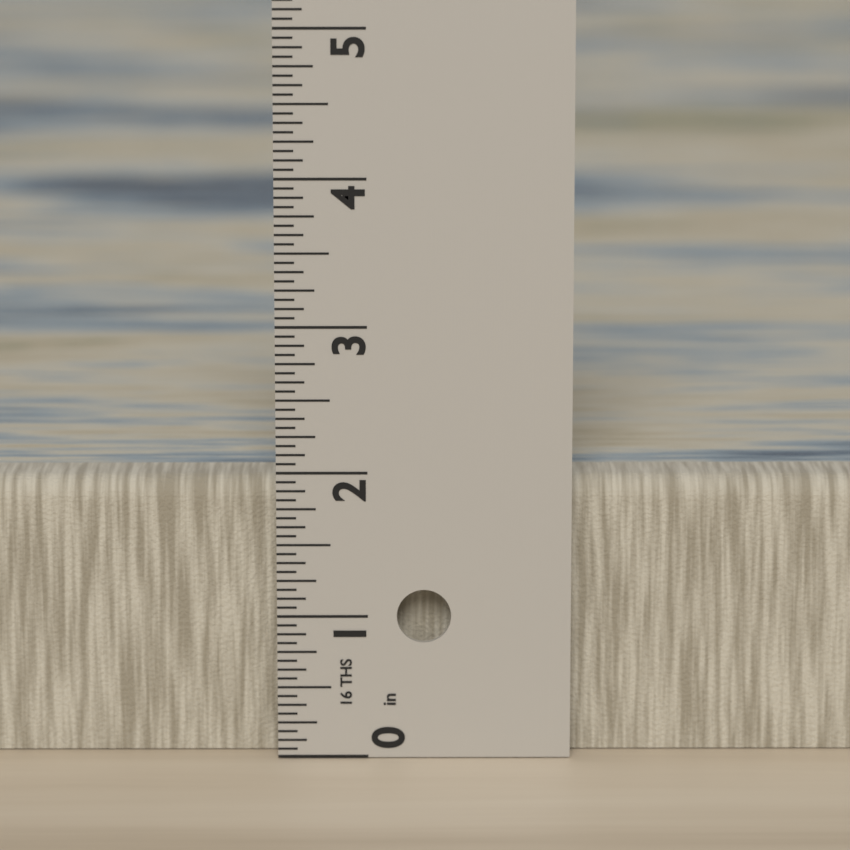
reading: 1.9375 in
